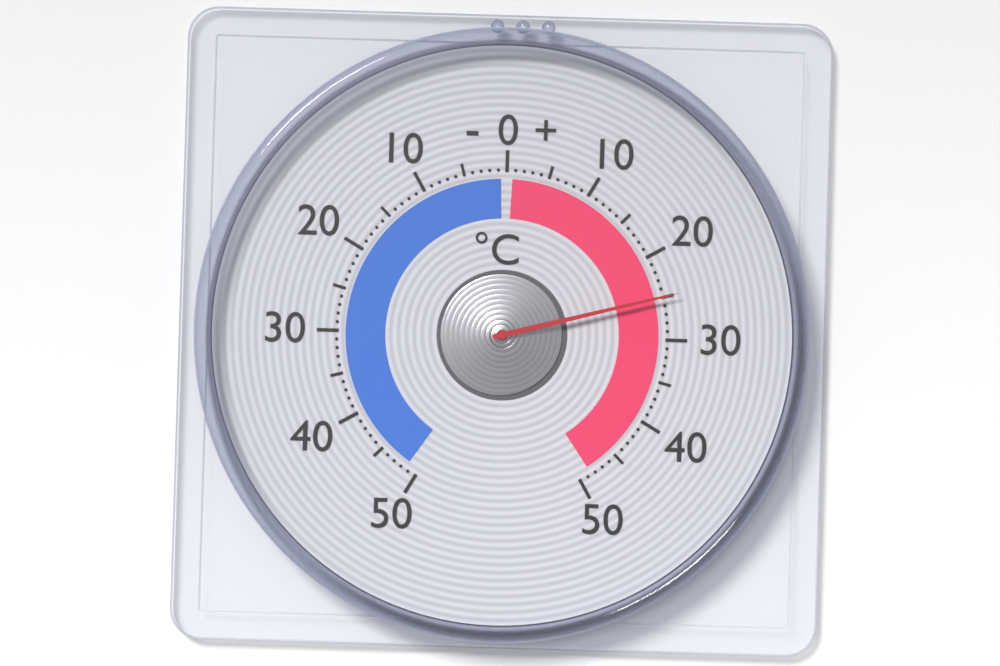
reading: 25 °C
